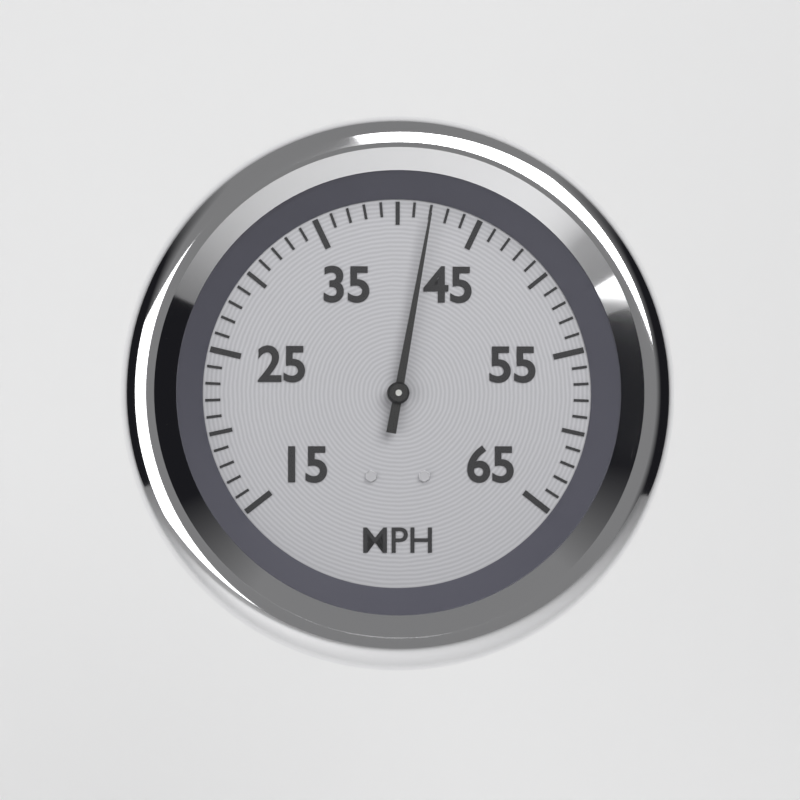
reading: 42 MPH
